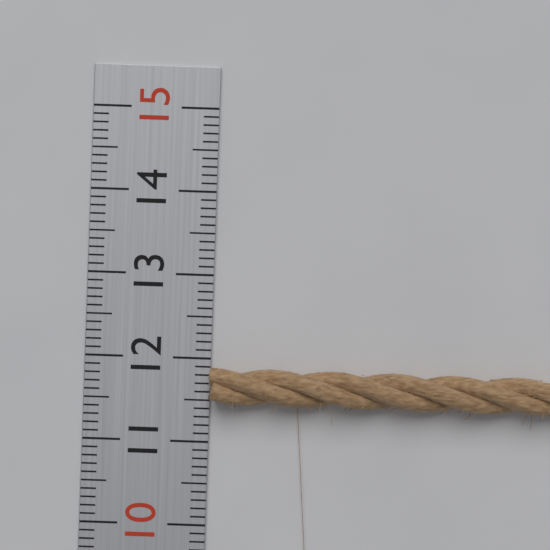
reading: 11.9 (no unit)
